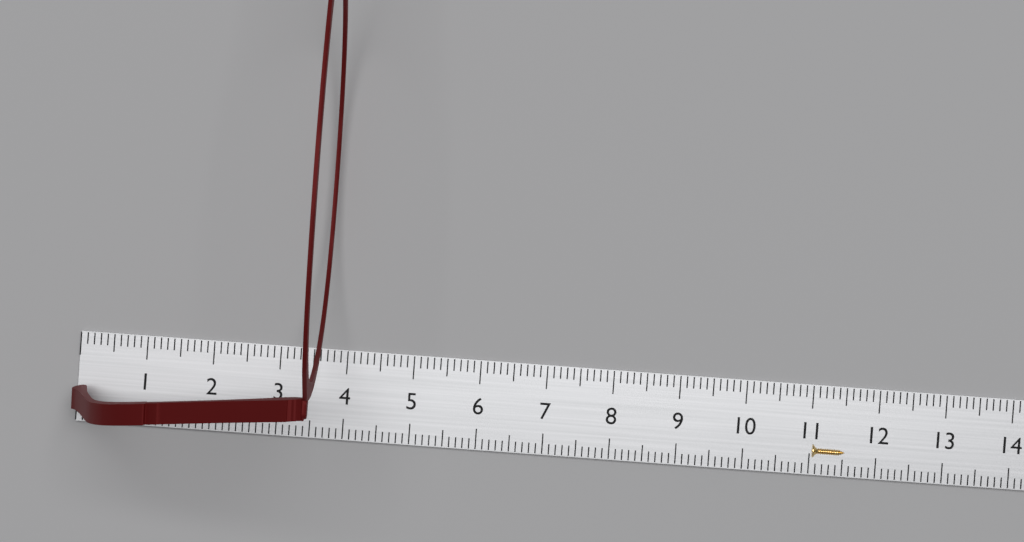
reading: 3.7 cm
